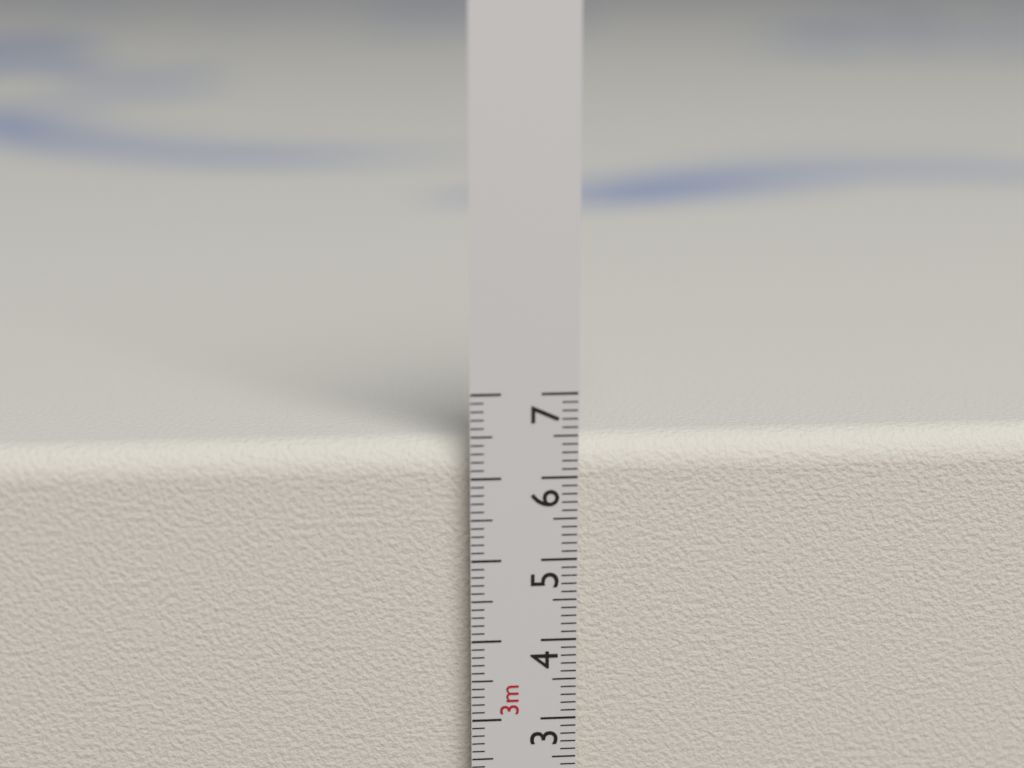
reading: 6.4 cm
